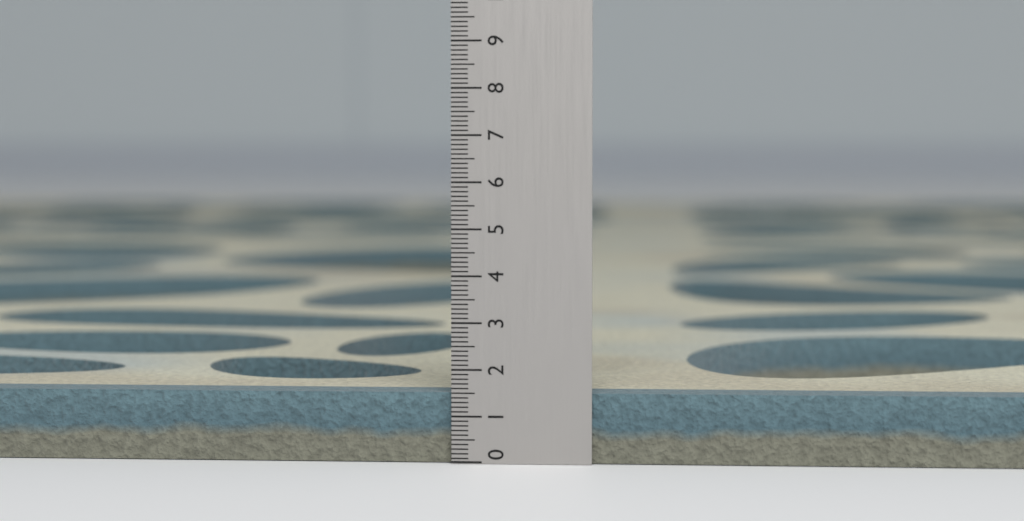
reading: 1.5 (no unit)
